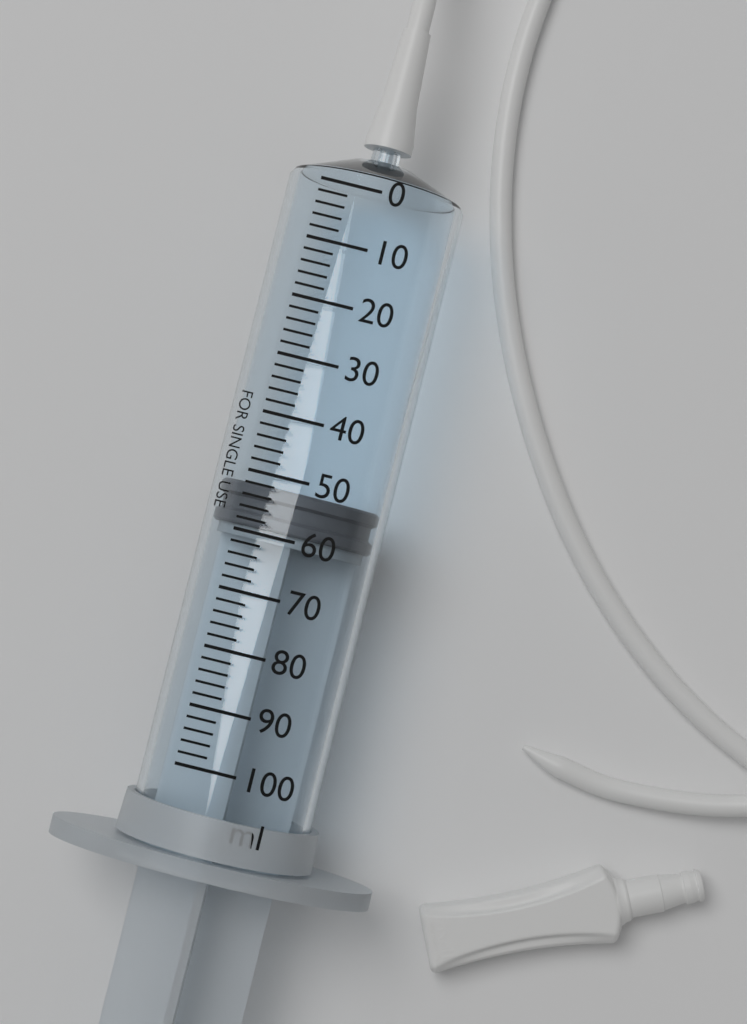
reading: 52 ml
